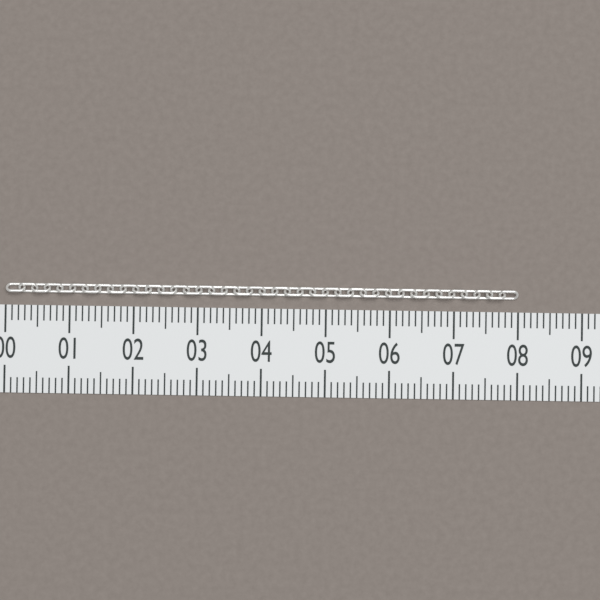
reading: 8.0 (no unit)
